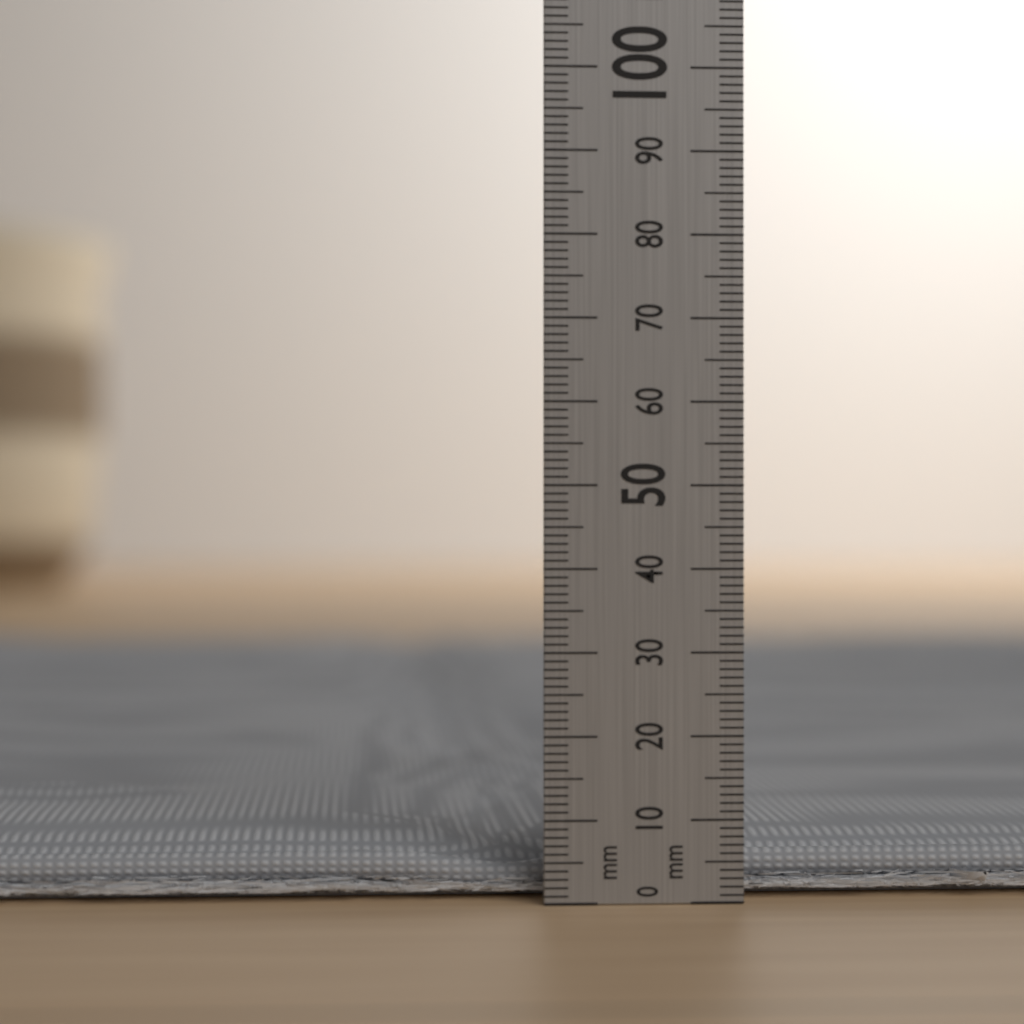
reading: 3 mm
